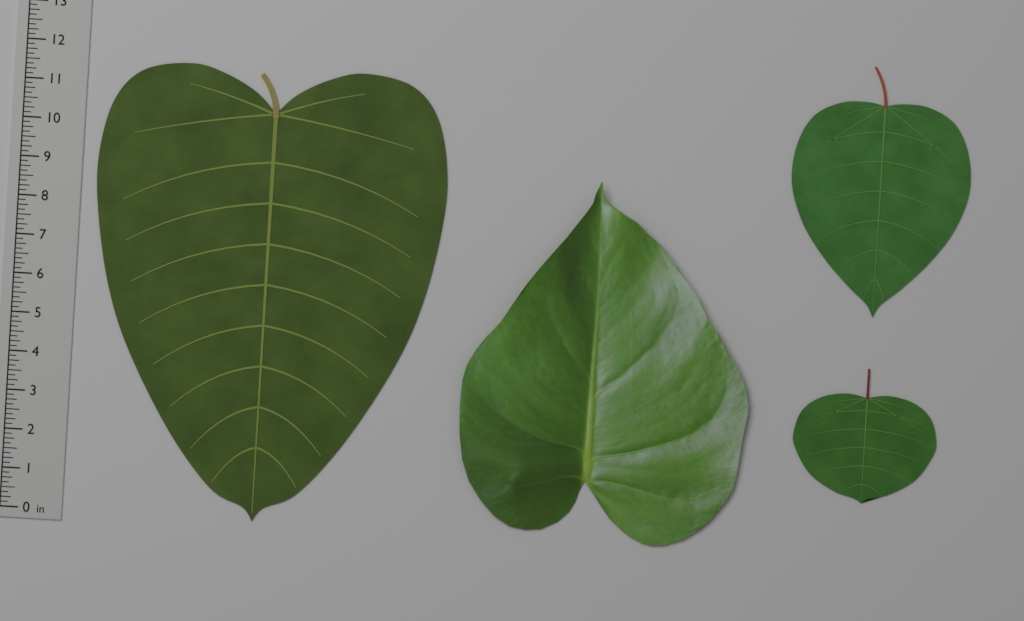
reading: 11.625 in
